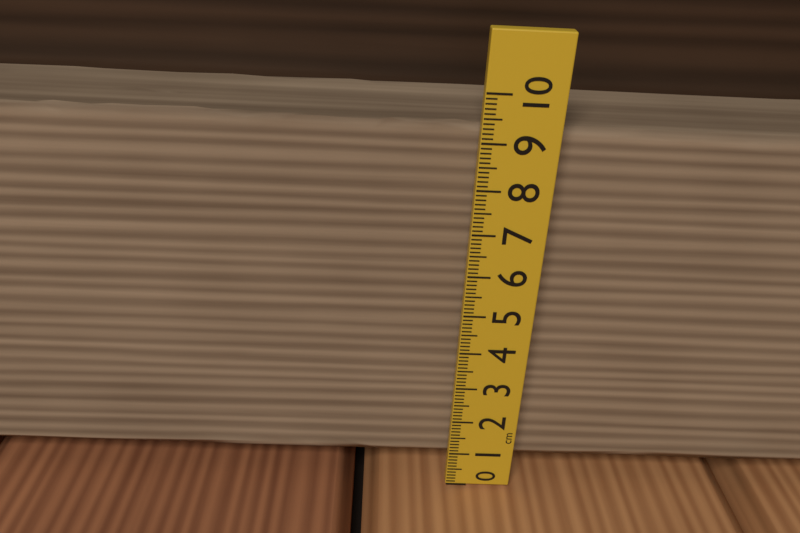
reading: 9.6 cm
